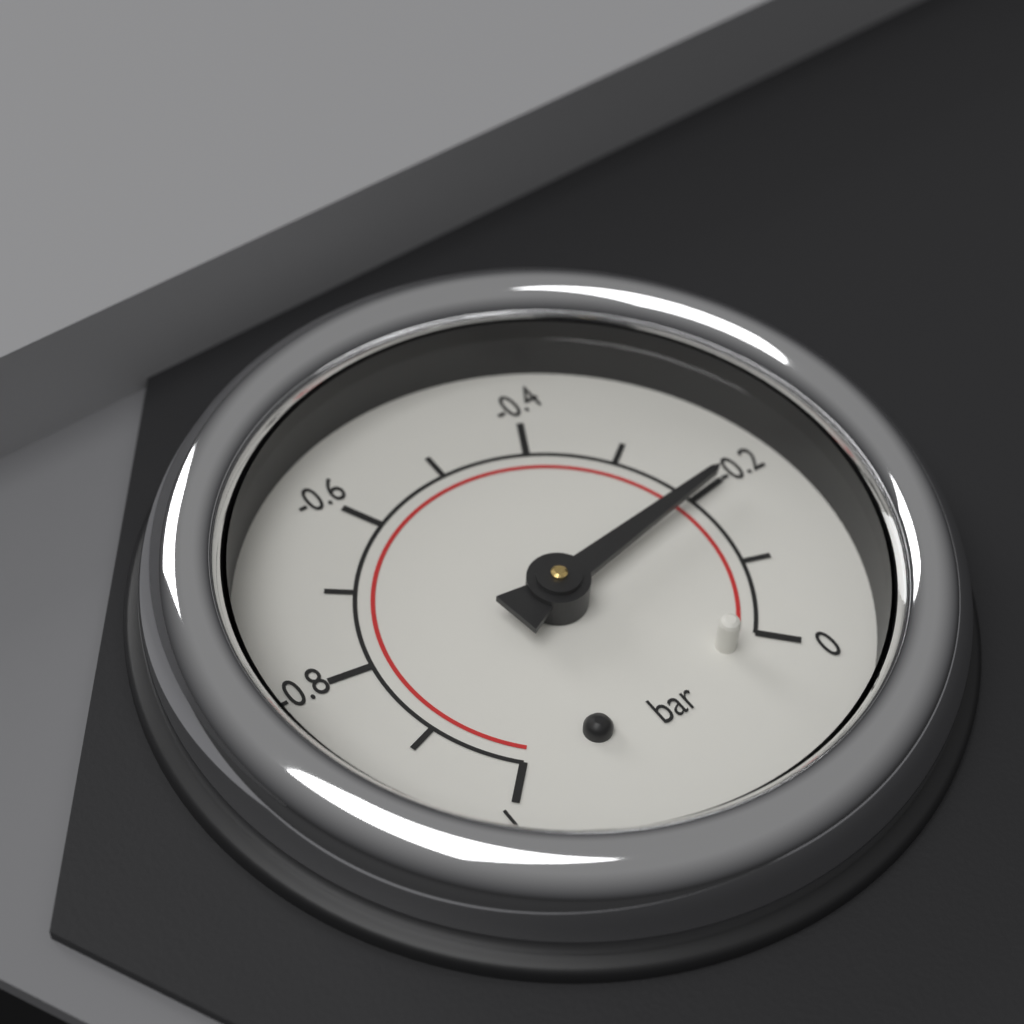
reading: -0.2 bar
